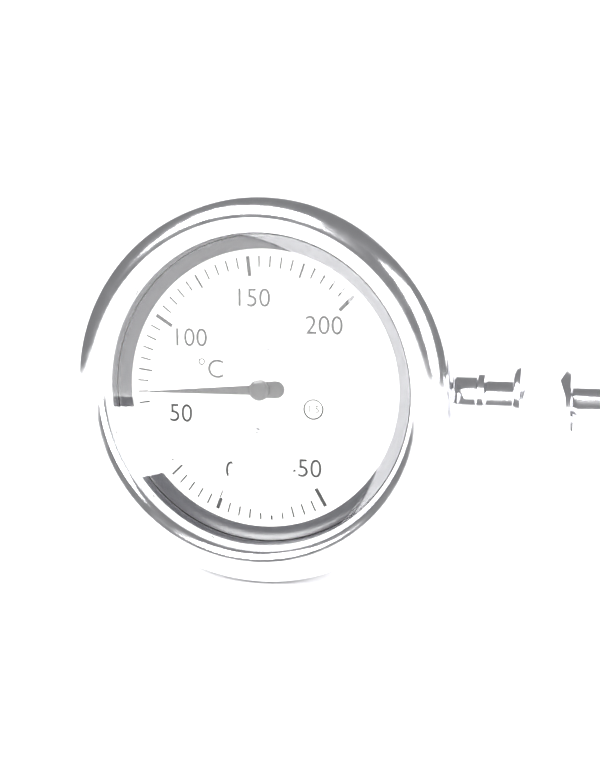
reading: 65 °C
